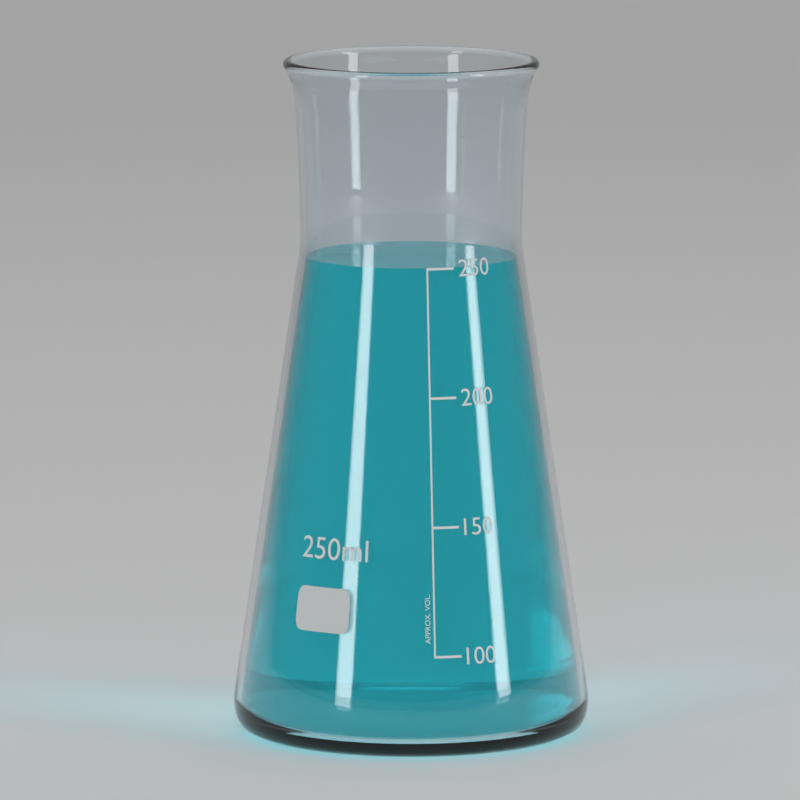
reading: 250 ml
